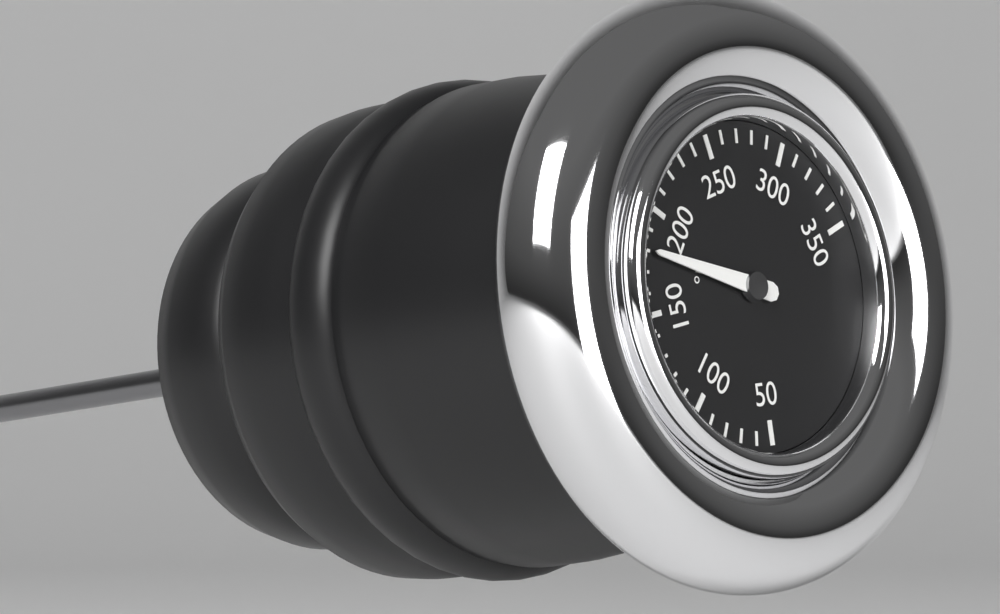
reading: 180 °F
